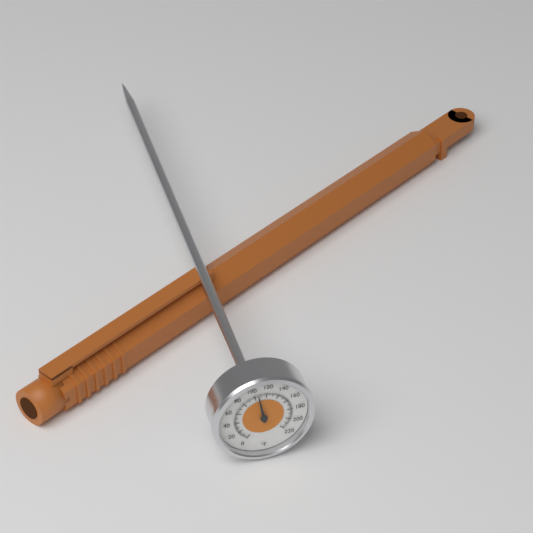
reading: 106 °F
